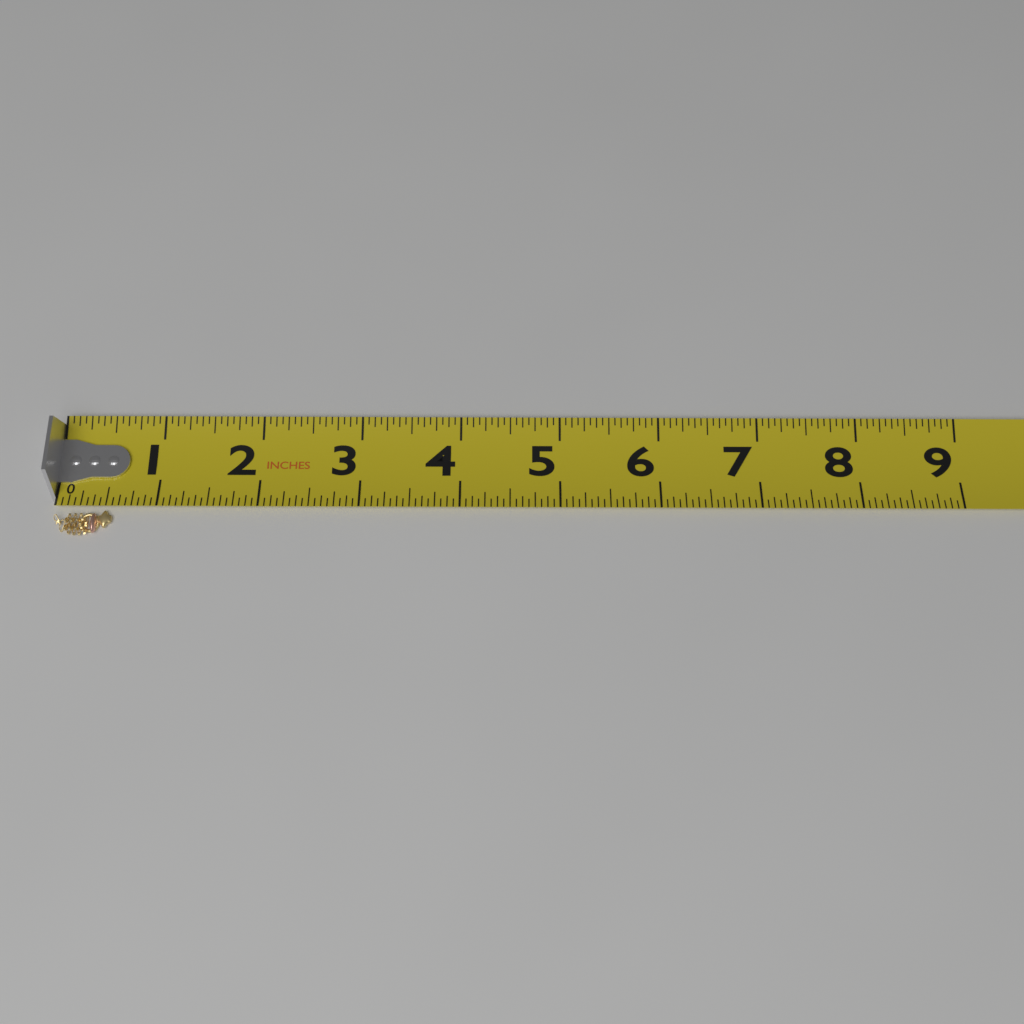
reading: 0.5625 in
